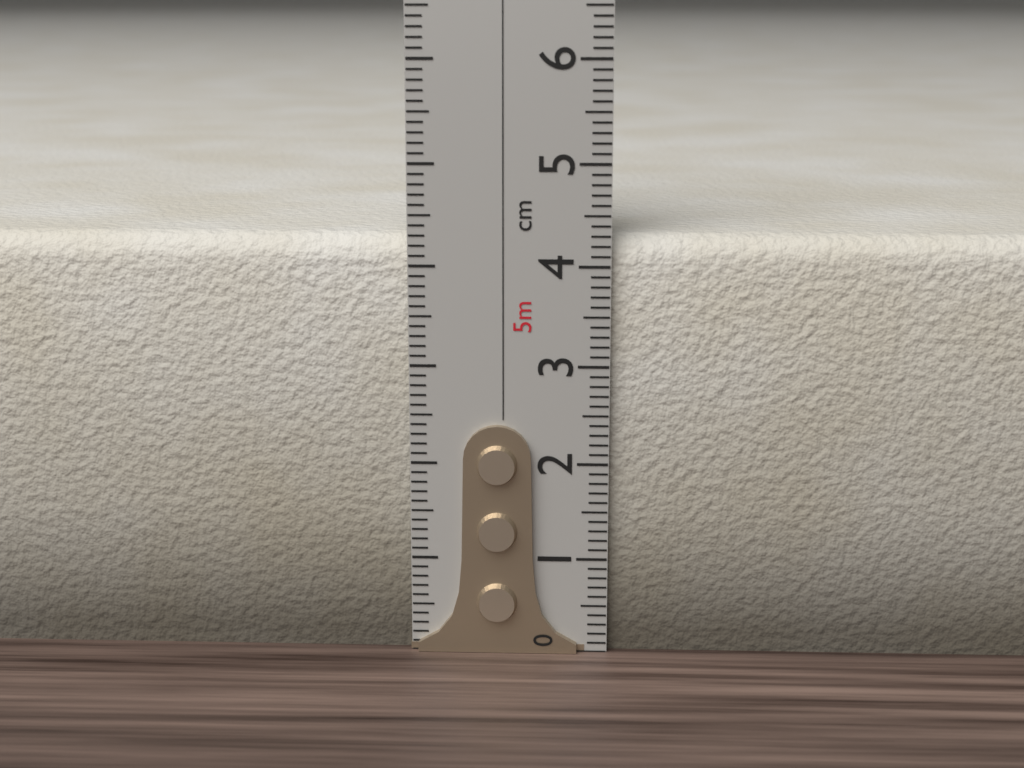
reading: 4.3 cm
